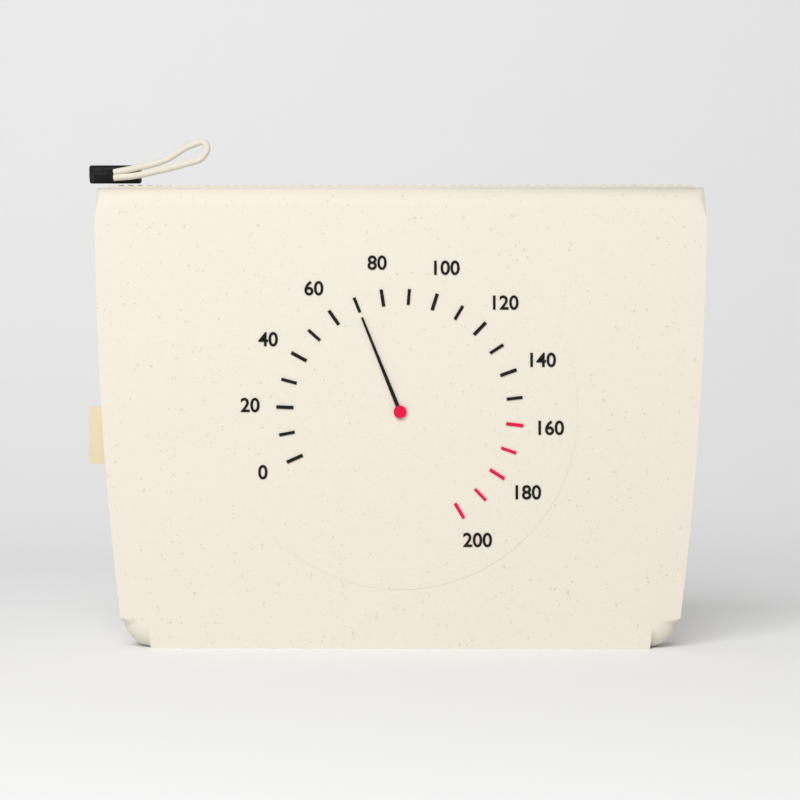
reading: 70 (no unit)
